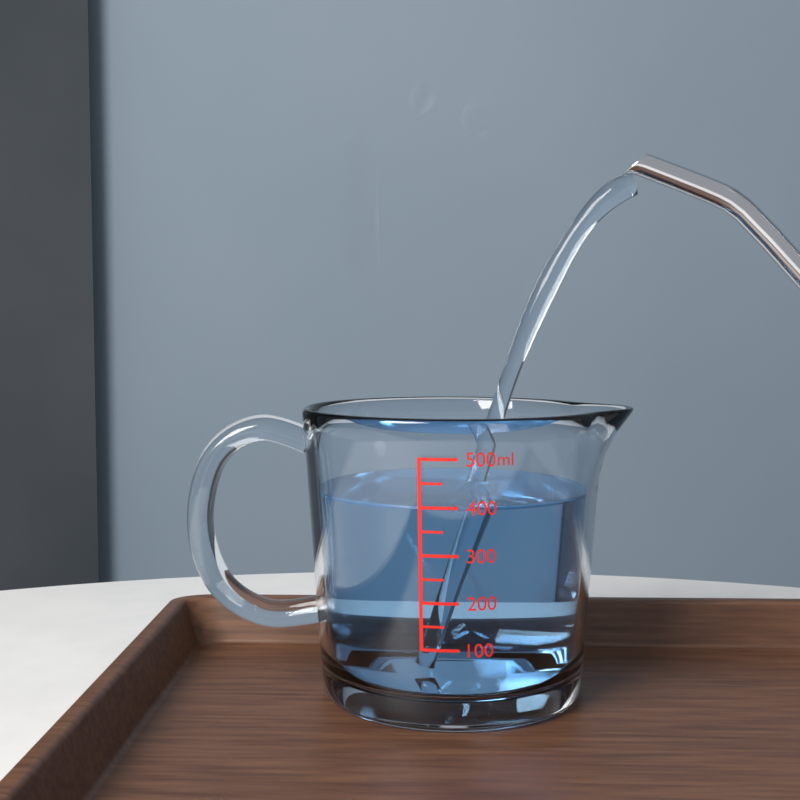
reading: 400 ml
